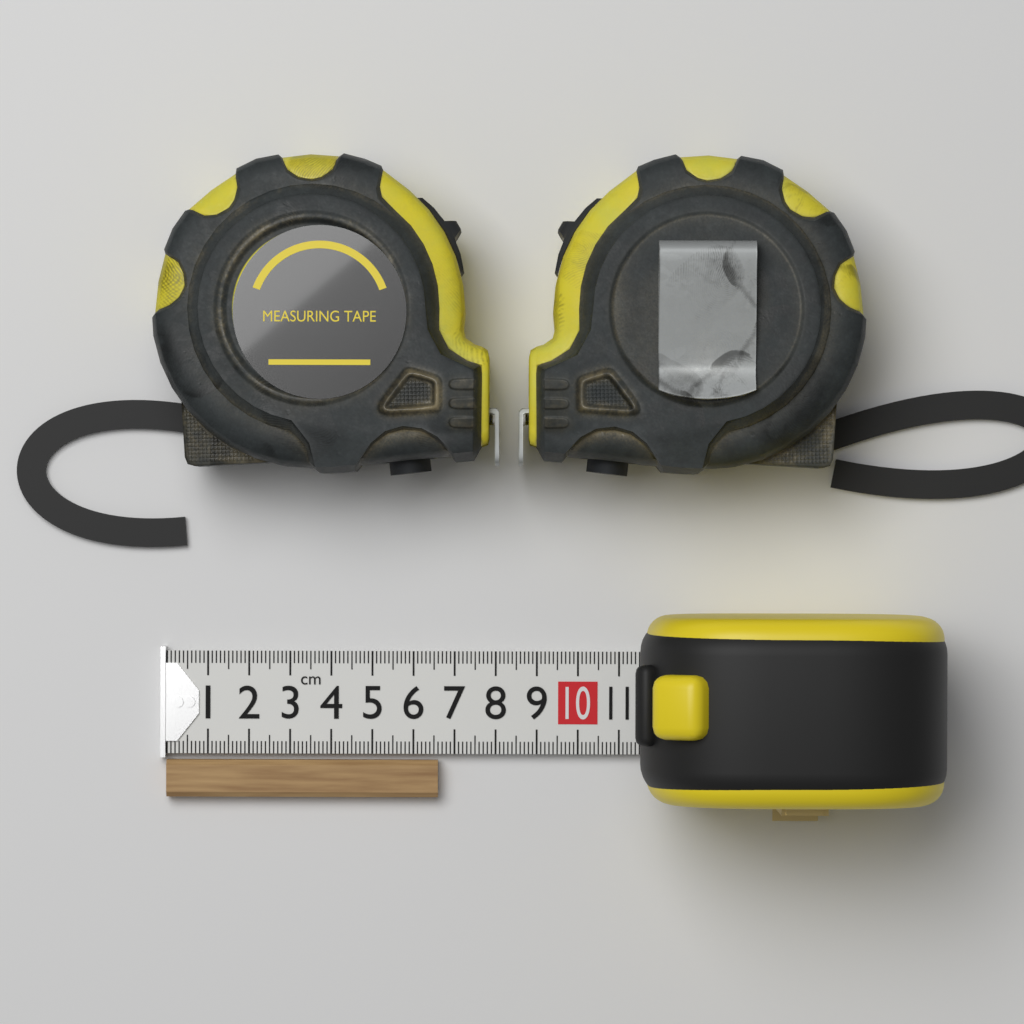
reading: 6.6 cm
